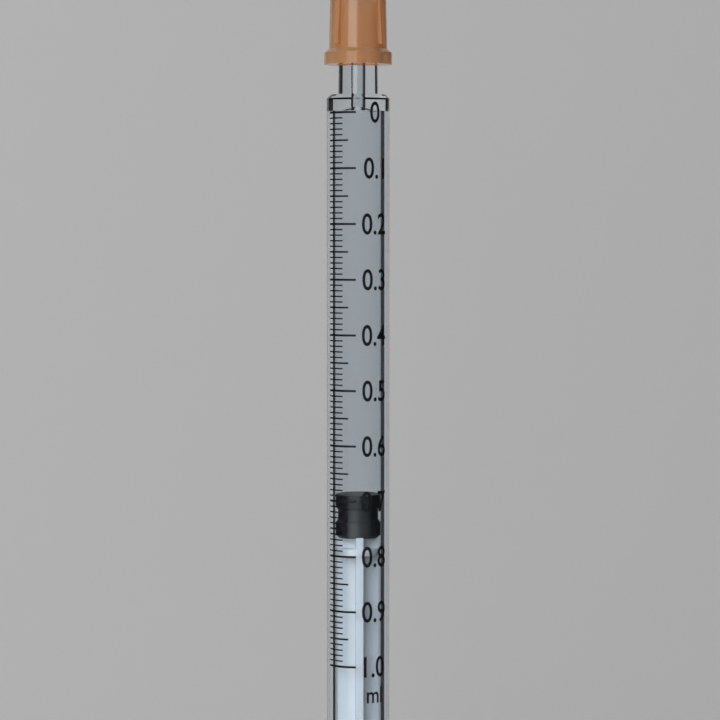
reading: 0.69 ml
